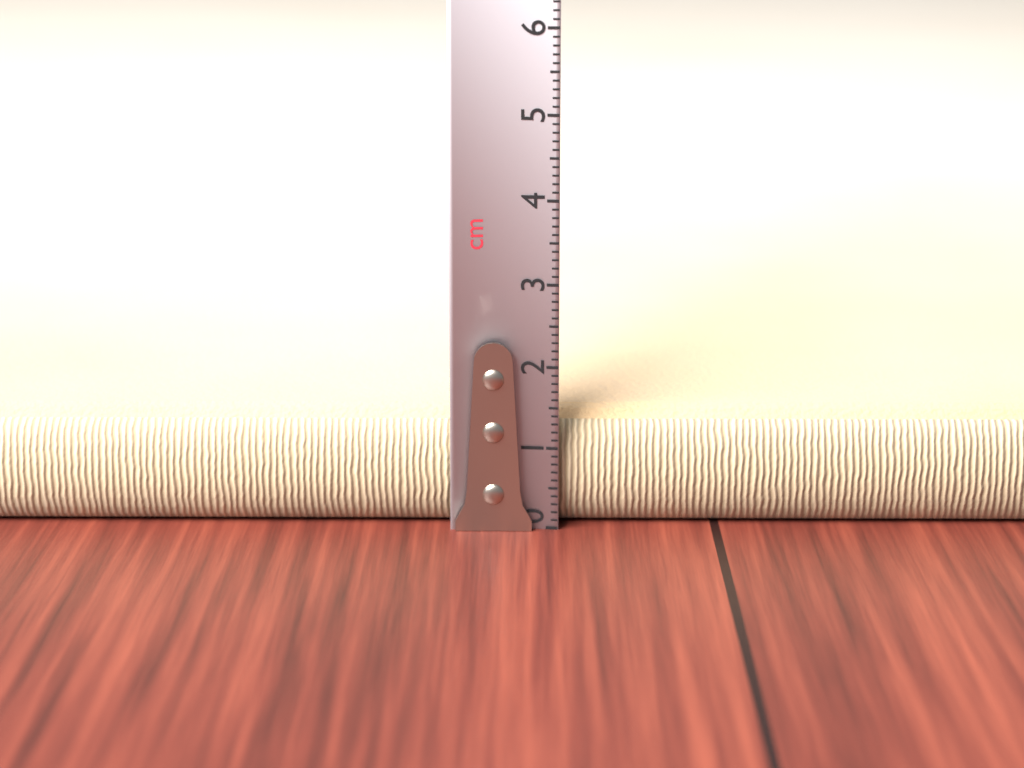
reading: 1.4 cm
